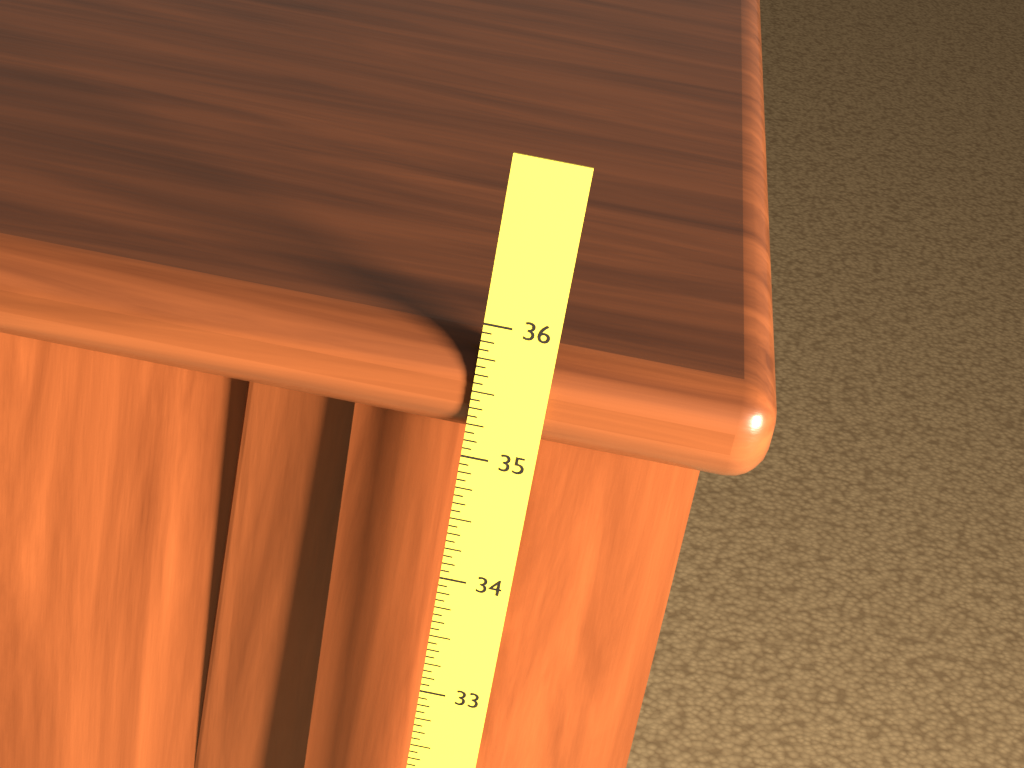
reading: 35.8125 (no unit)
